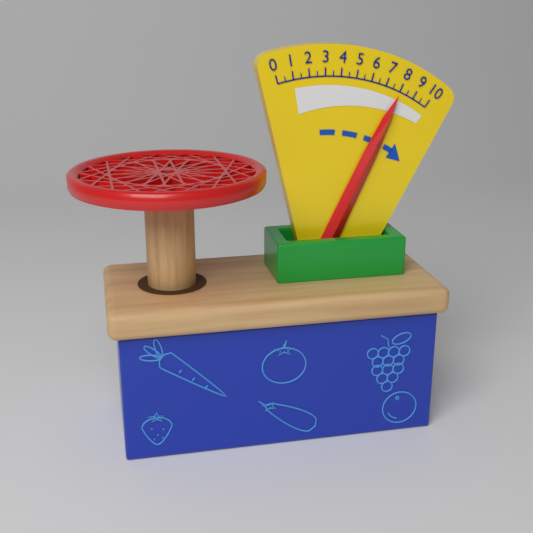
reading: 8.0 (no unit)
